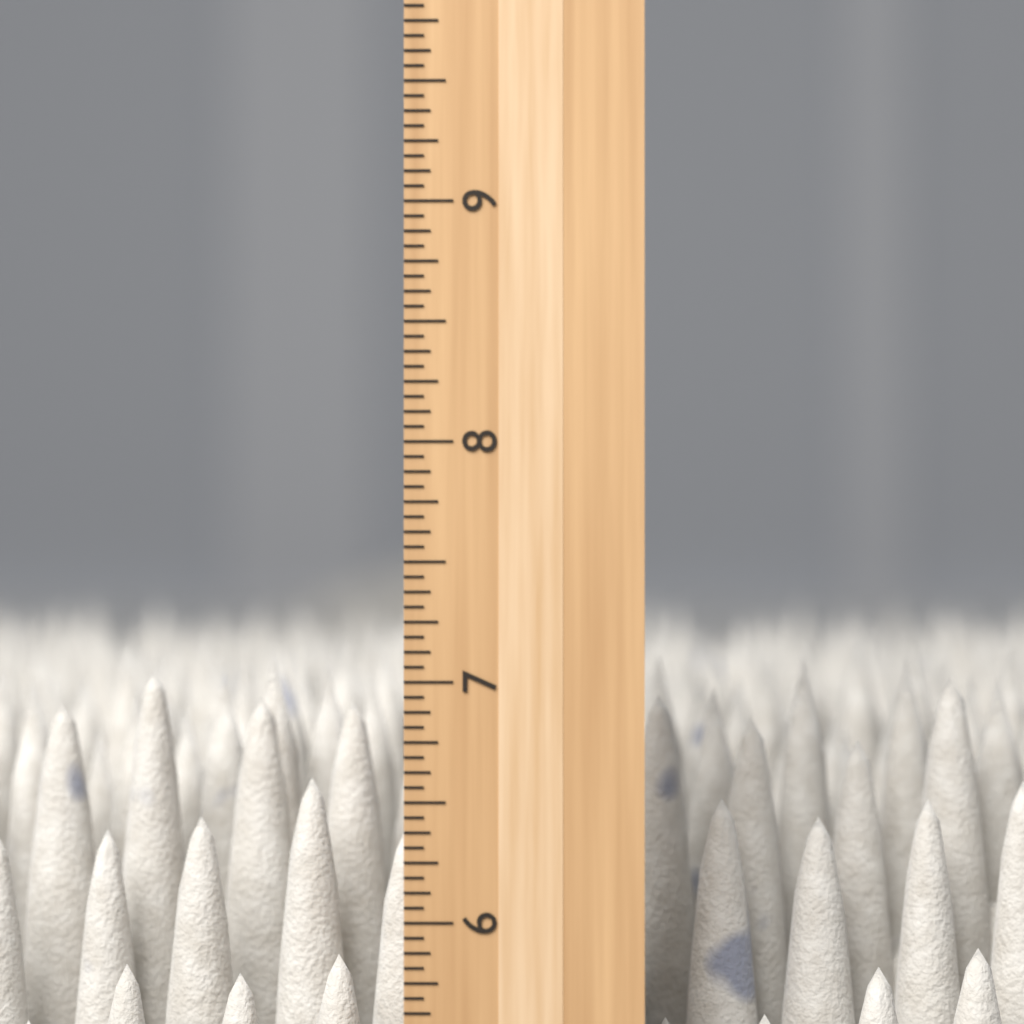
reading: 7.0625 inch
